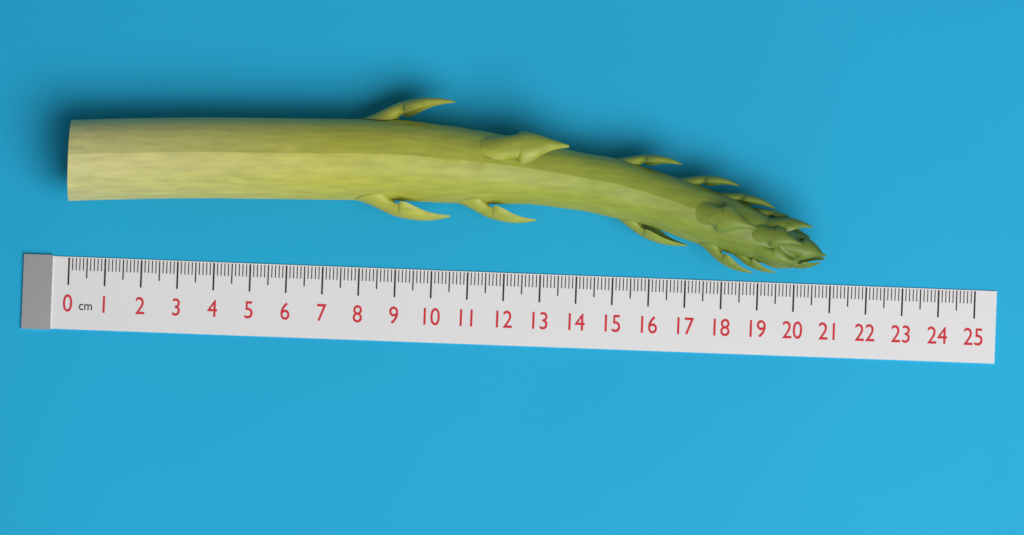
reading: 20.8 cm
